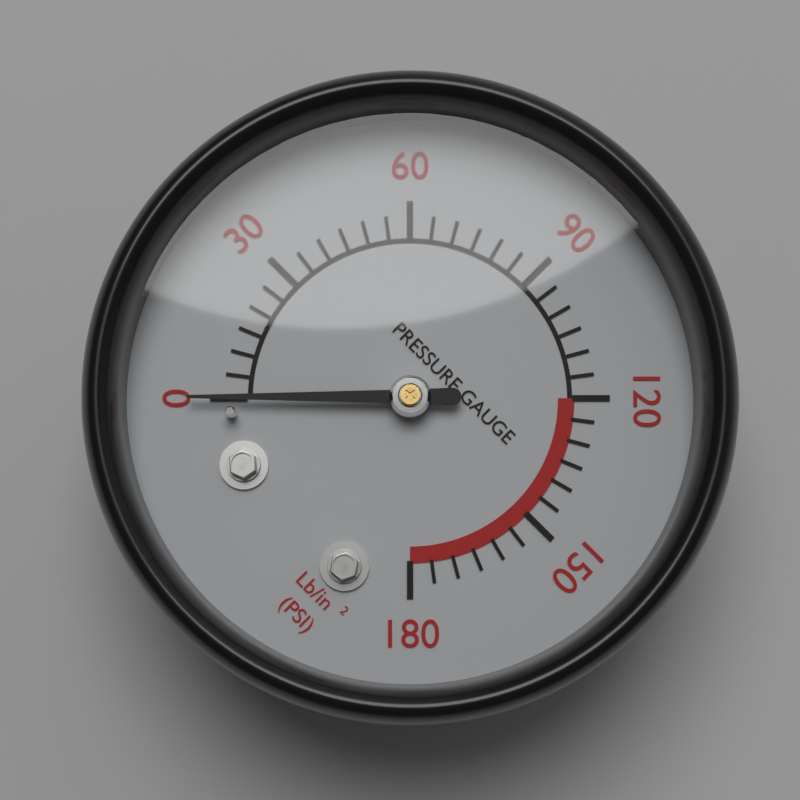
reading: 0 psi
